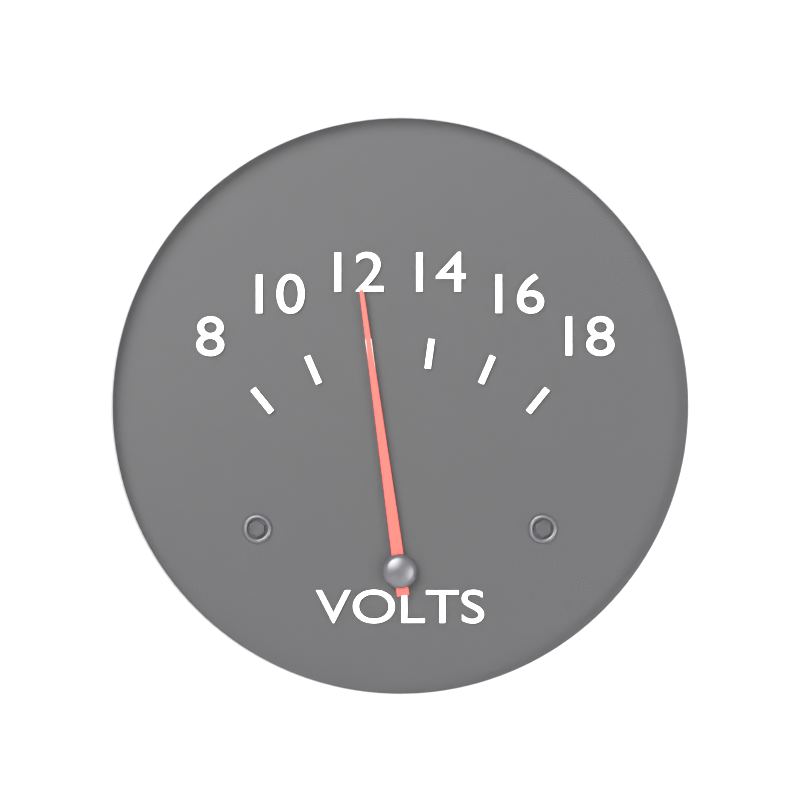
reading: 12 V
